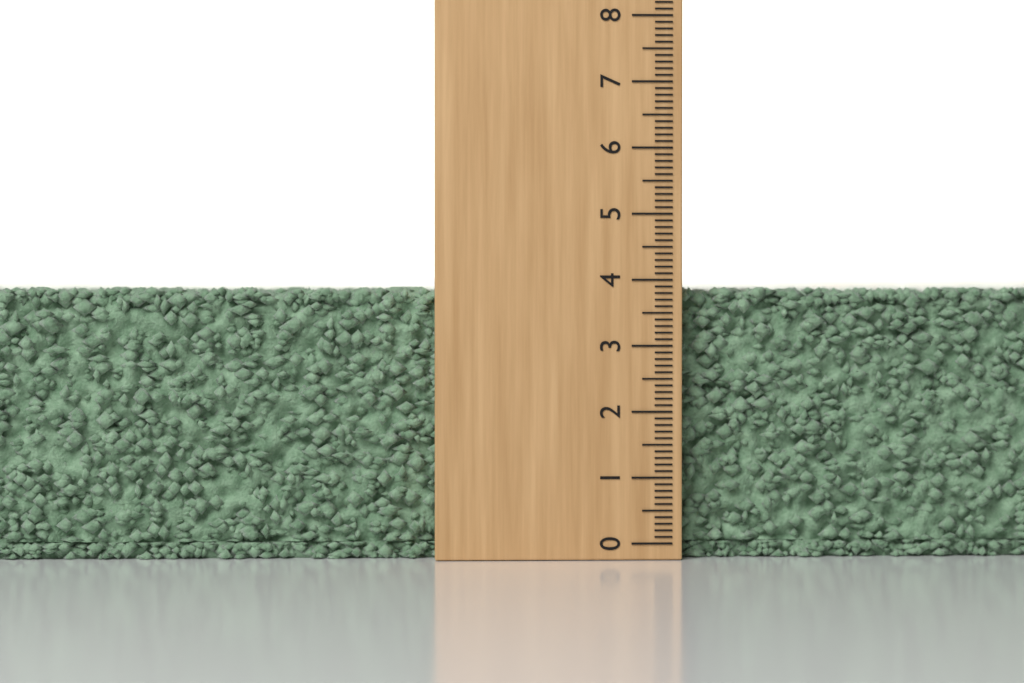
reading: 3.9 (no unit)
